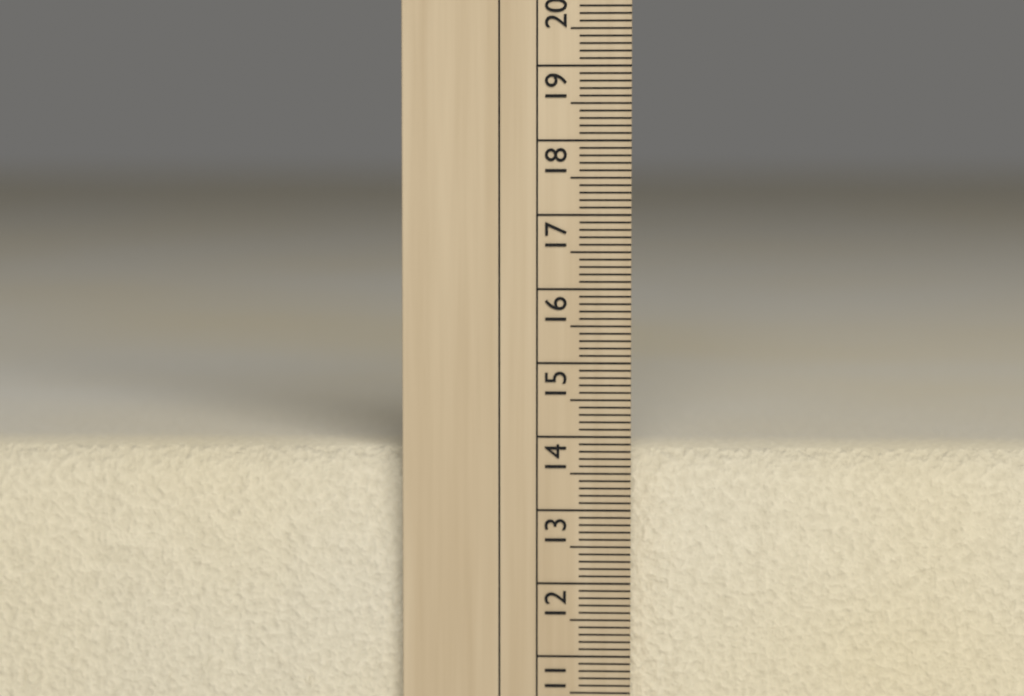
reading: 13.8 cm
